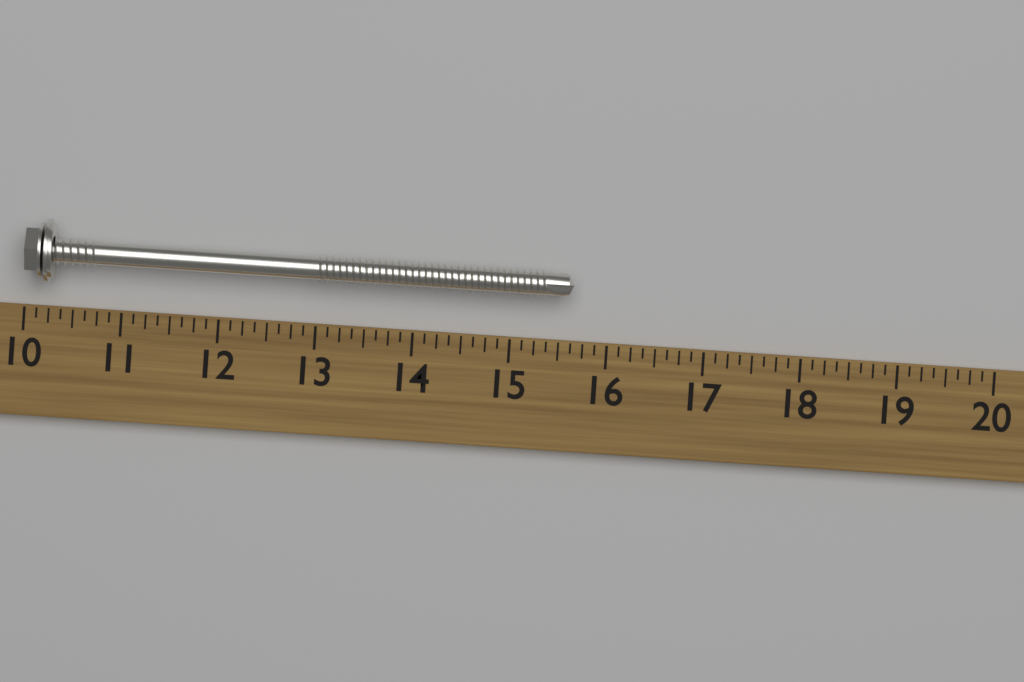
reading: 15.625 (no unit)
